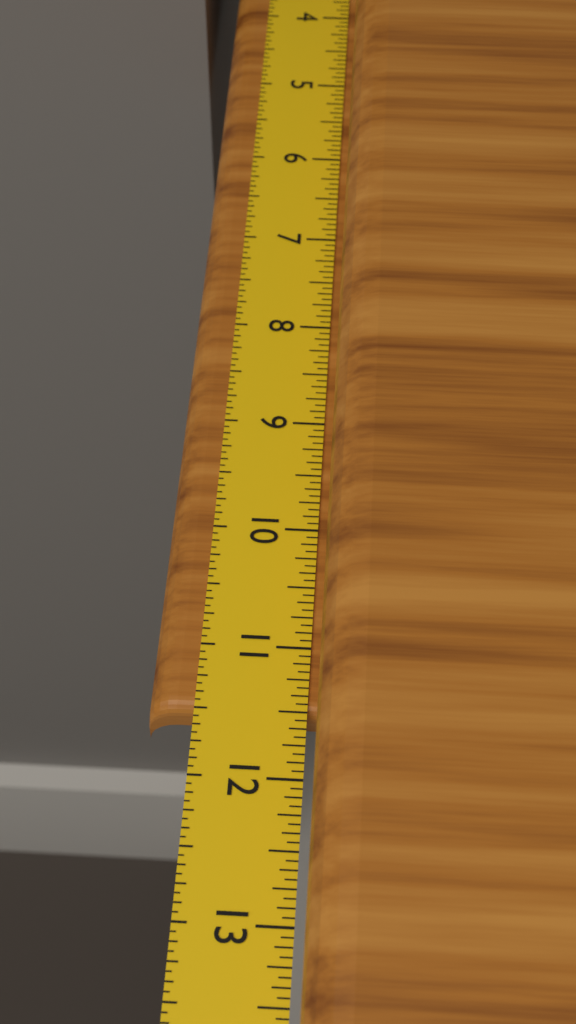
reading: 11.5000 in
